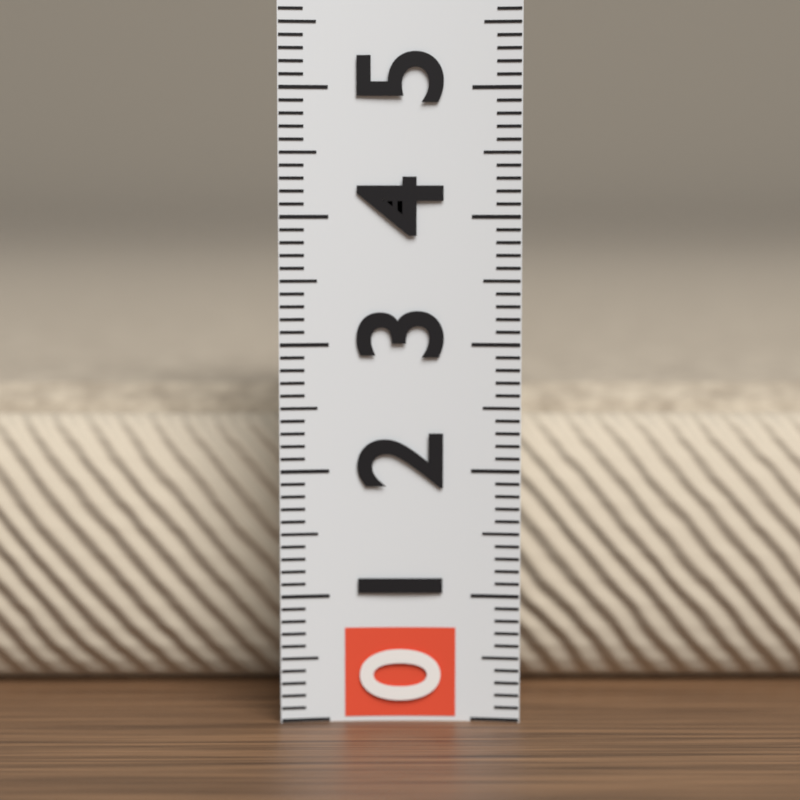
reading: 2.5 (no unit)
